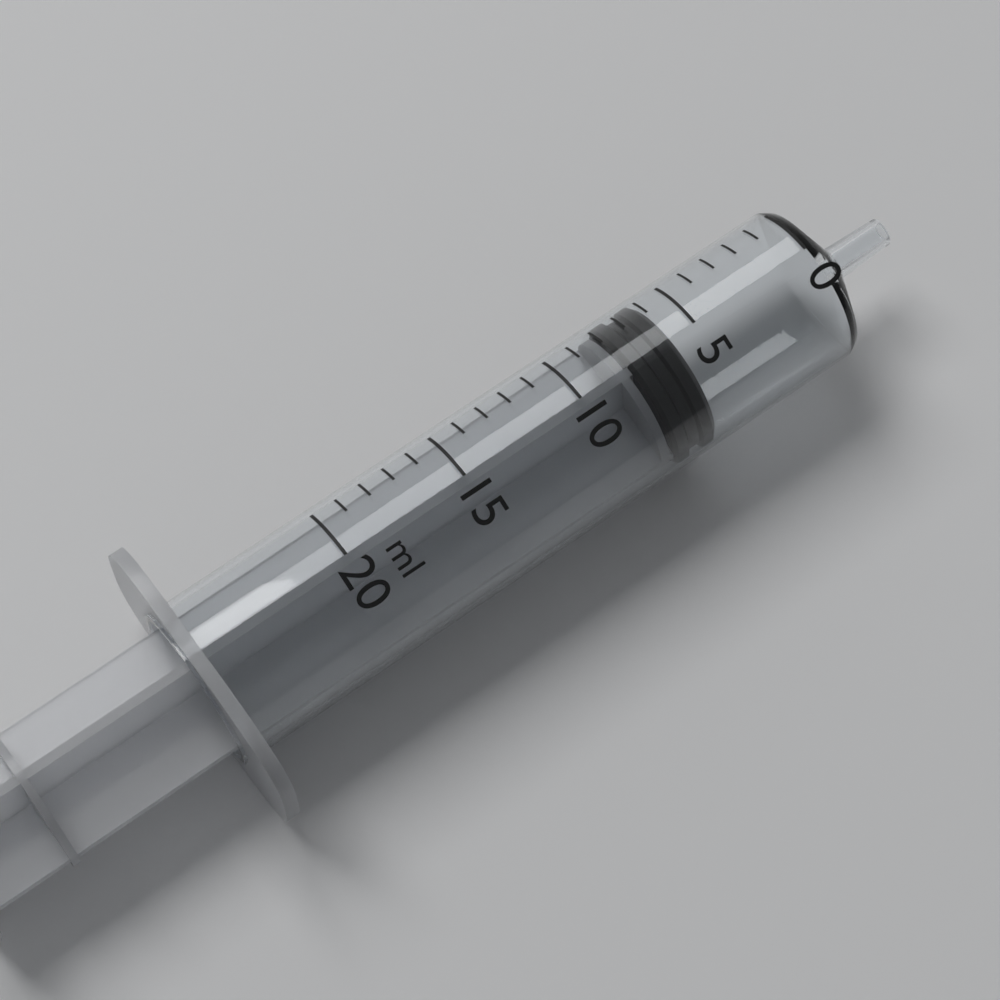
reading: 6 ml
